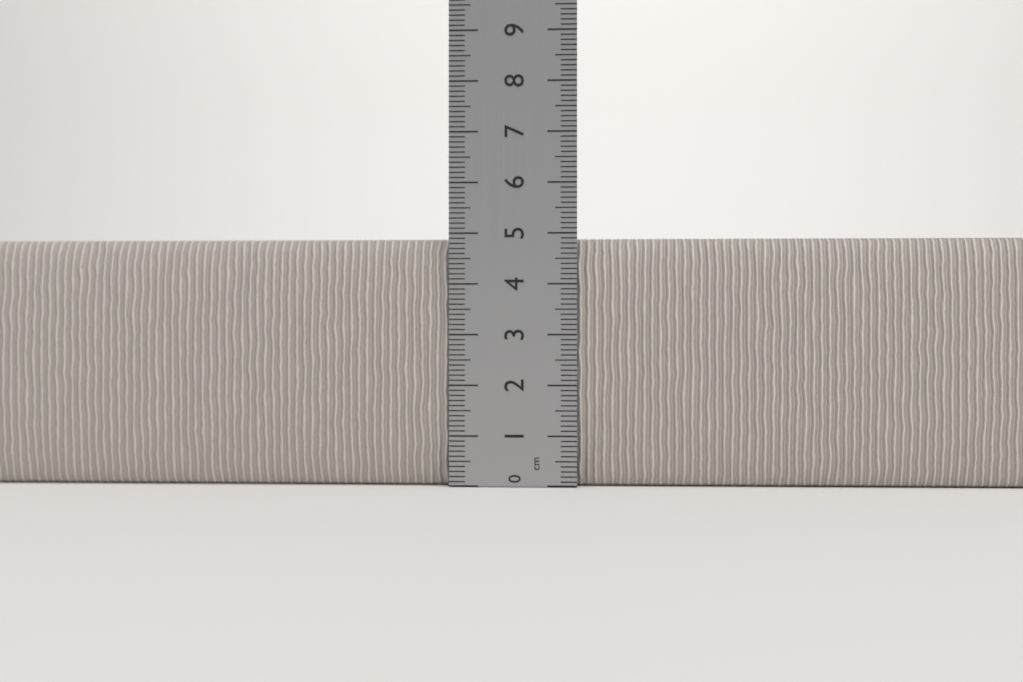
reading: 4.9 cm
